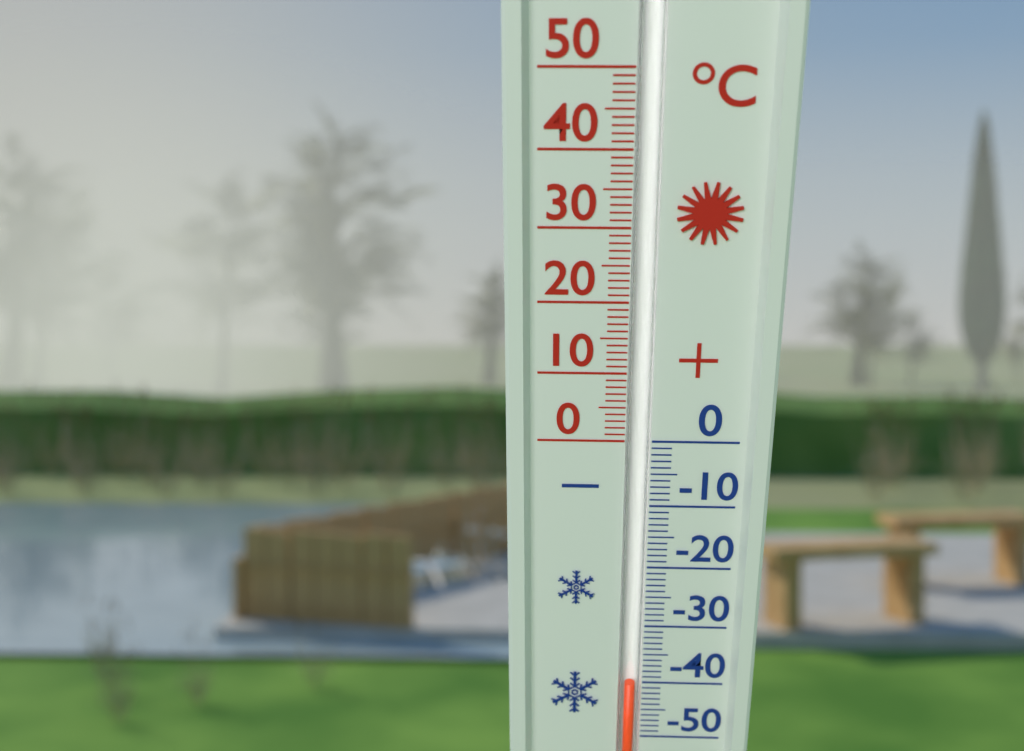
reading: -40 °C
